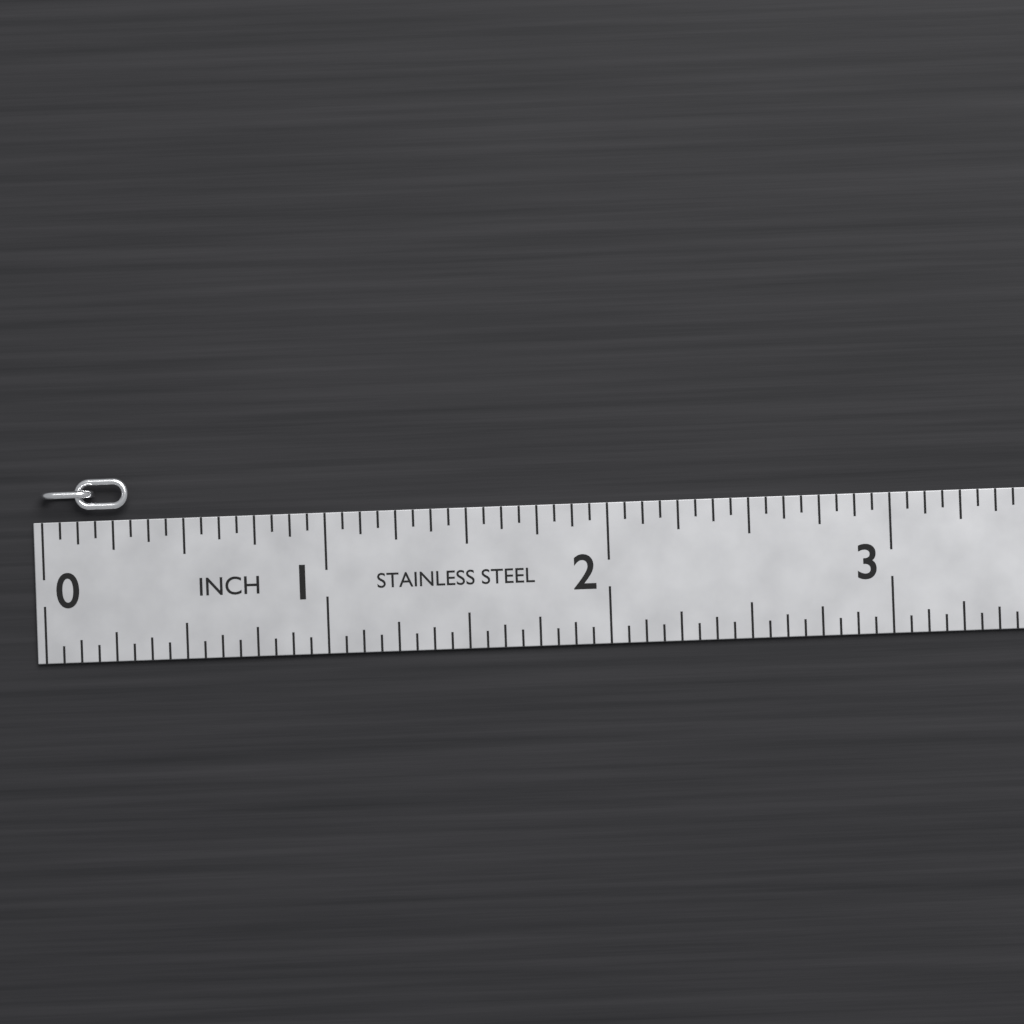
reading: 0.3125 in
